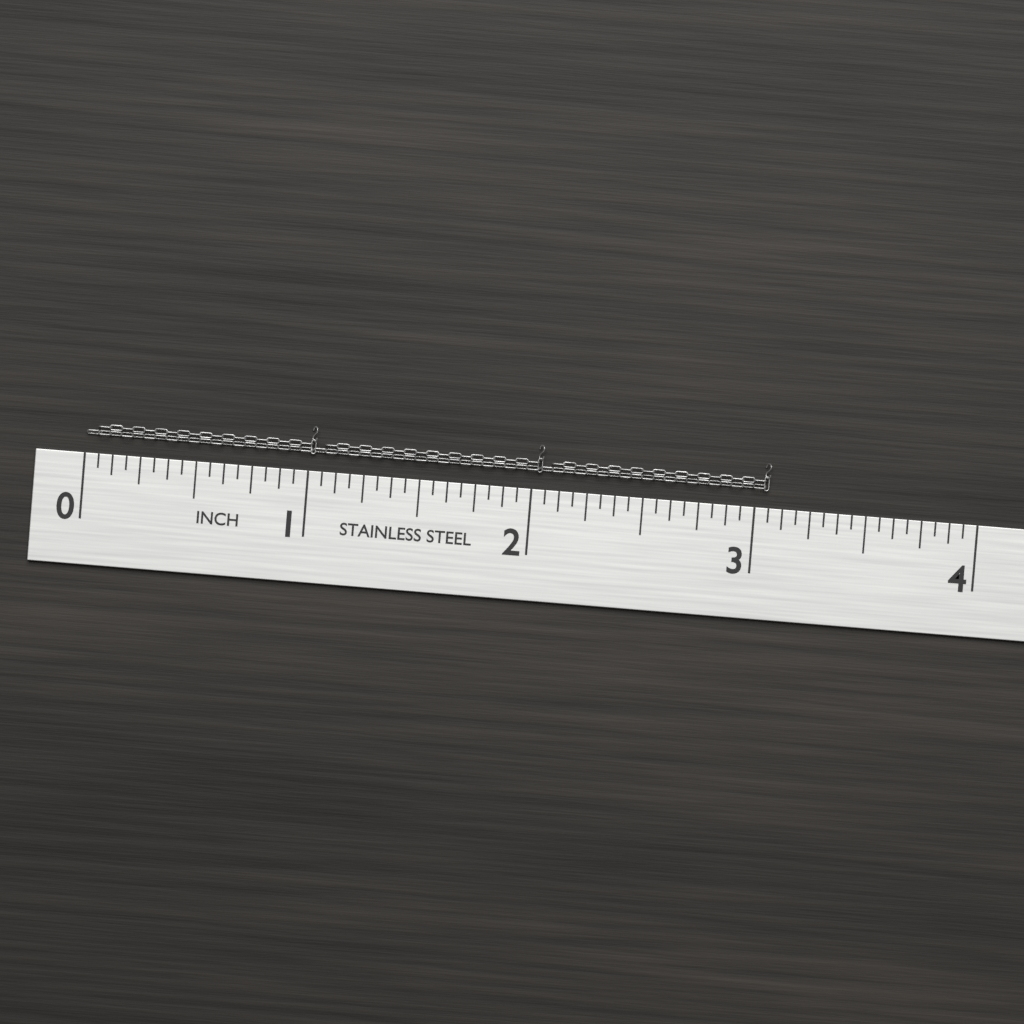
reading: 3.0625 in
